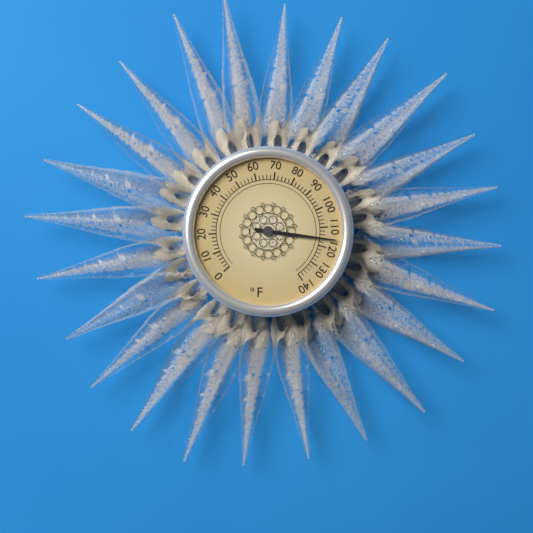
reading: 116 °F
